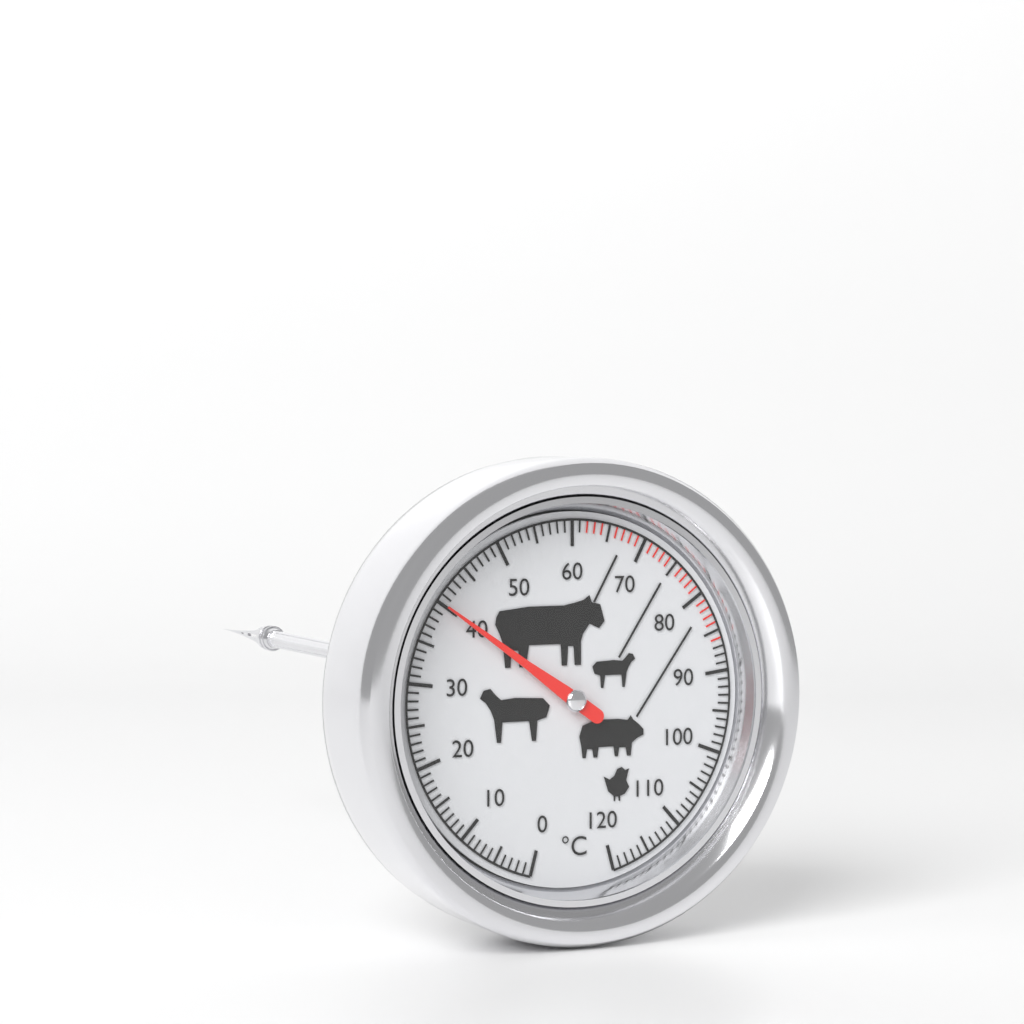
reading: 40 °C
